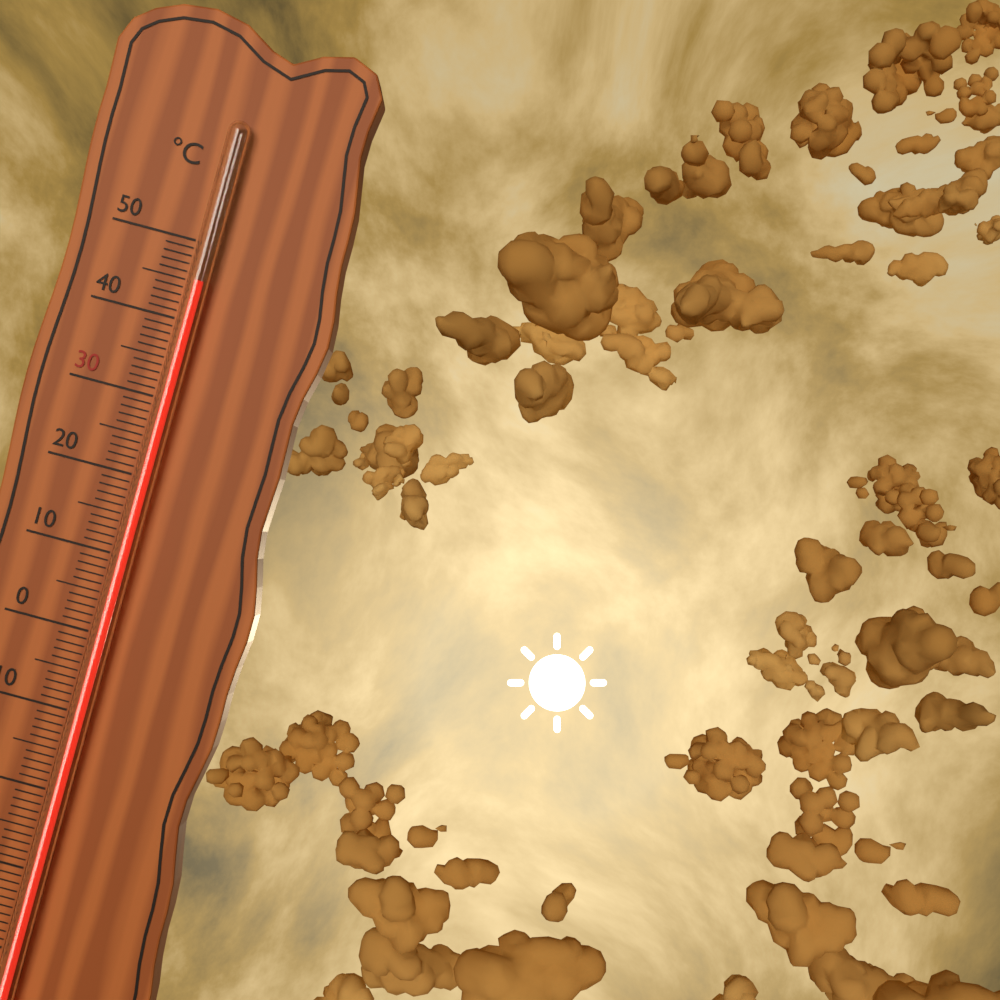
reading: 45 °C
